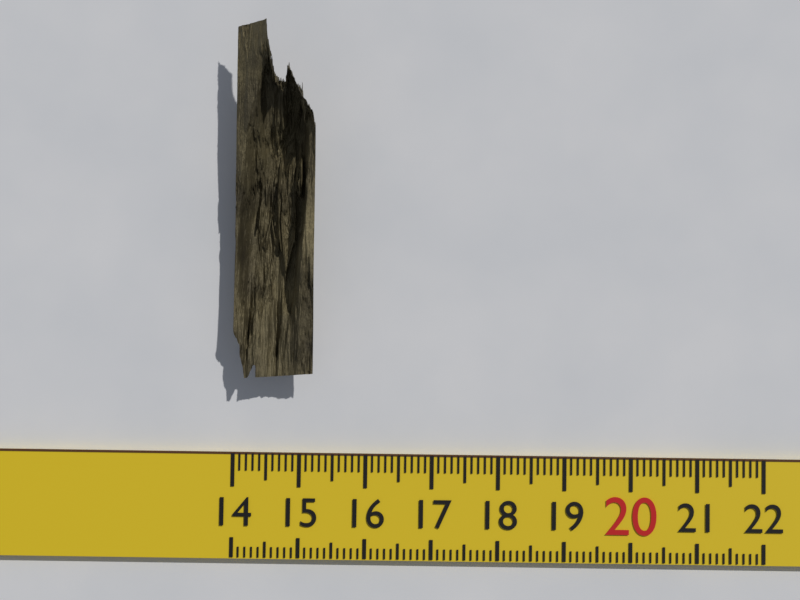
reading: 15.2 (no unit)
